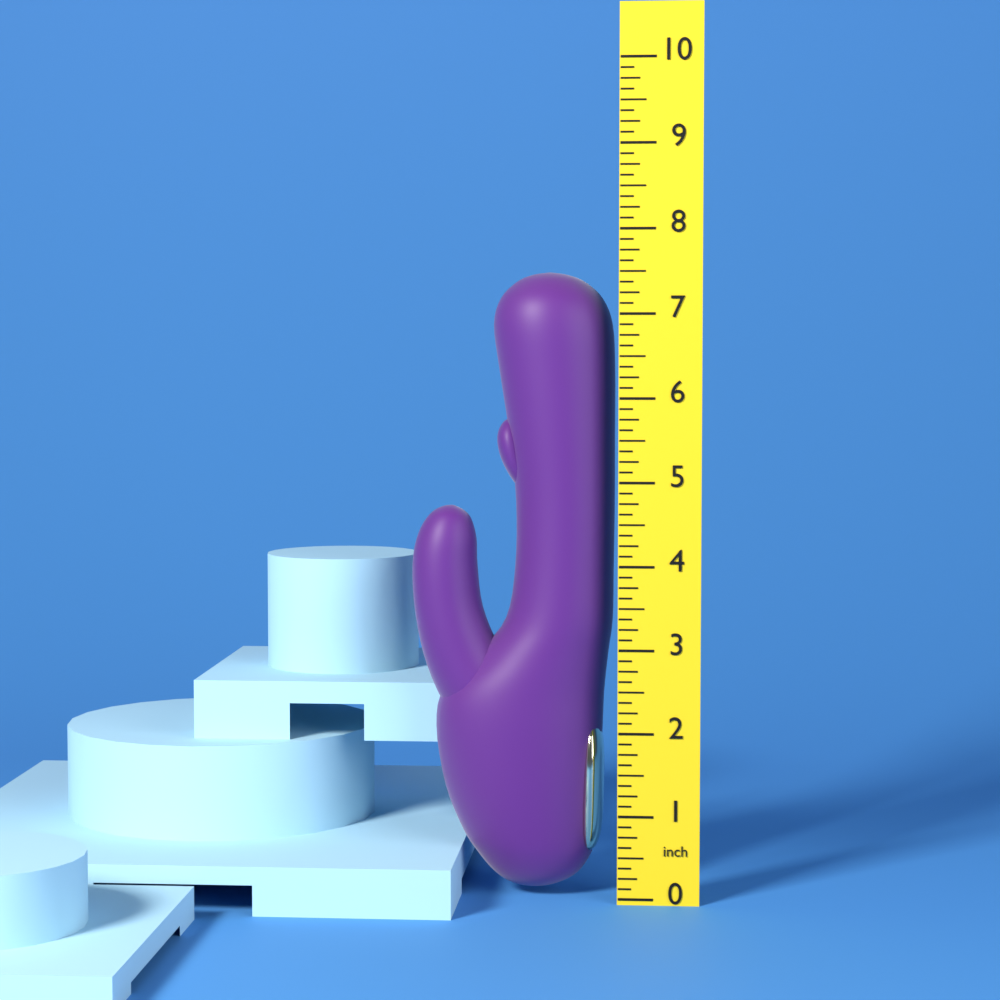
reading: 7.500 inch
